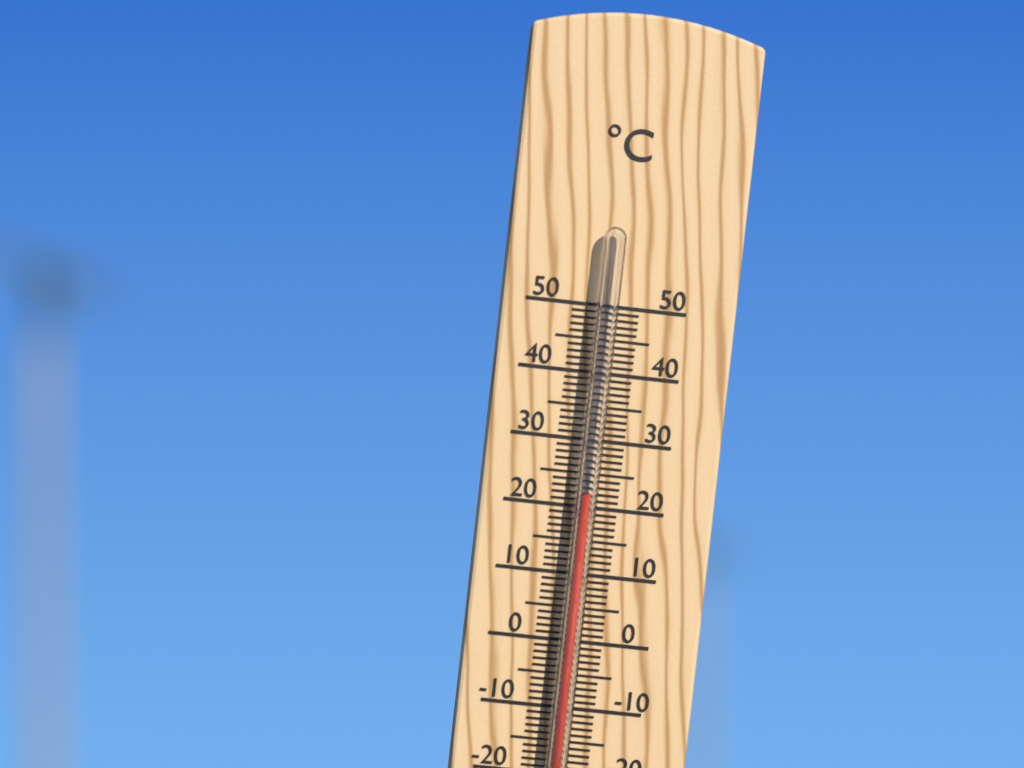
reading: 22 °C
